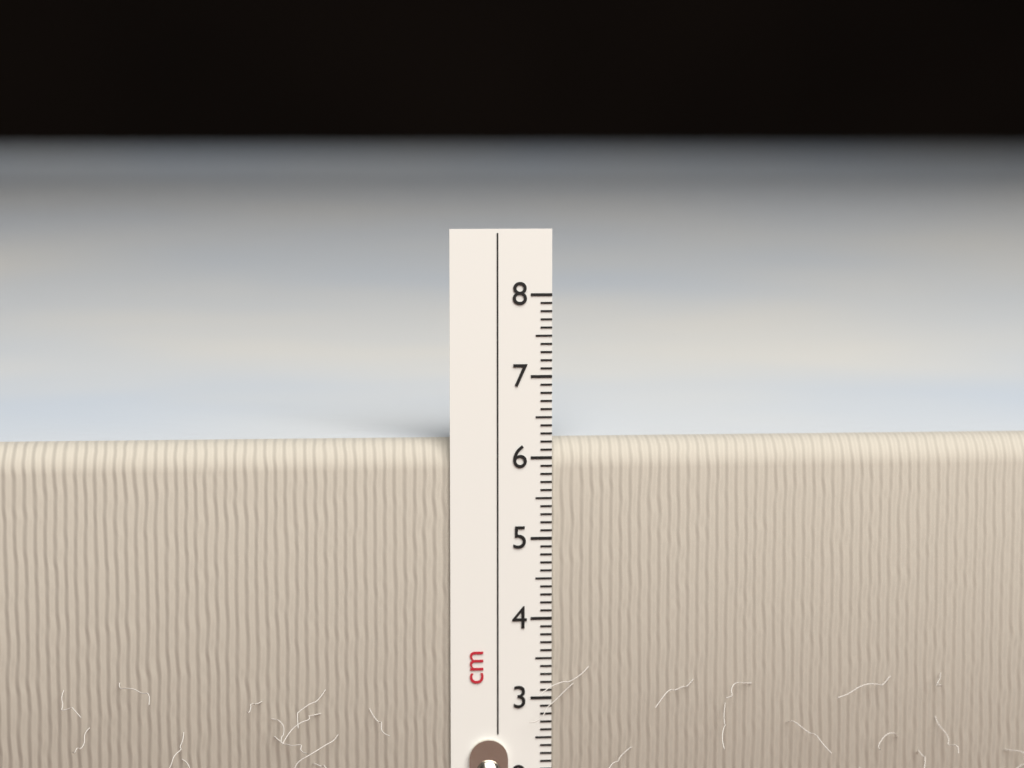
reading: 6.2 cm
